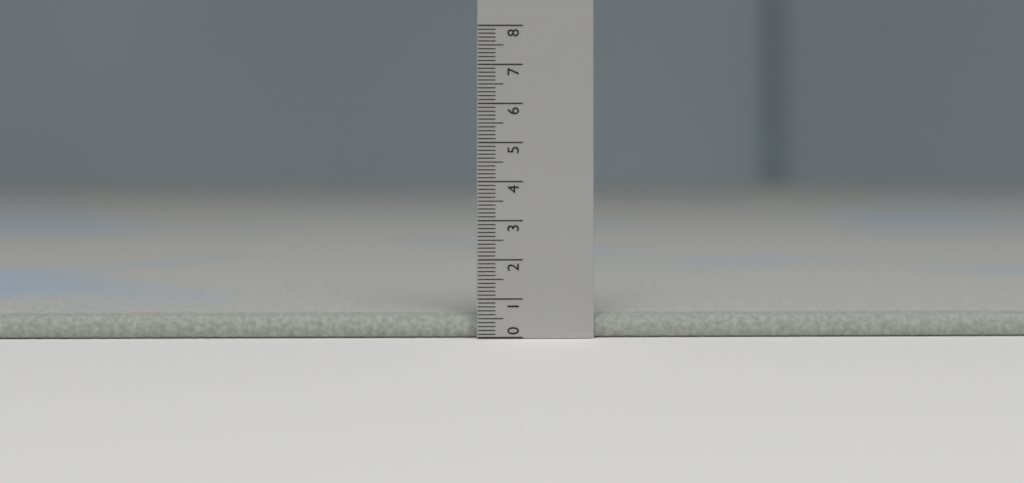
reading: 0.6 (no unit)
